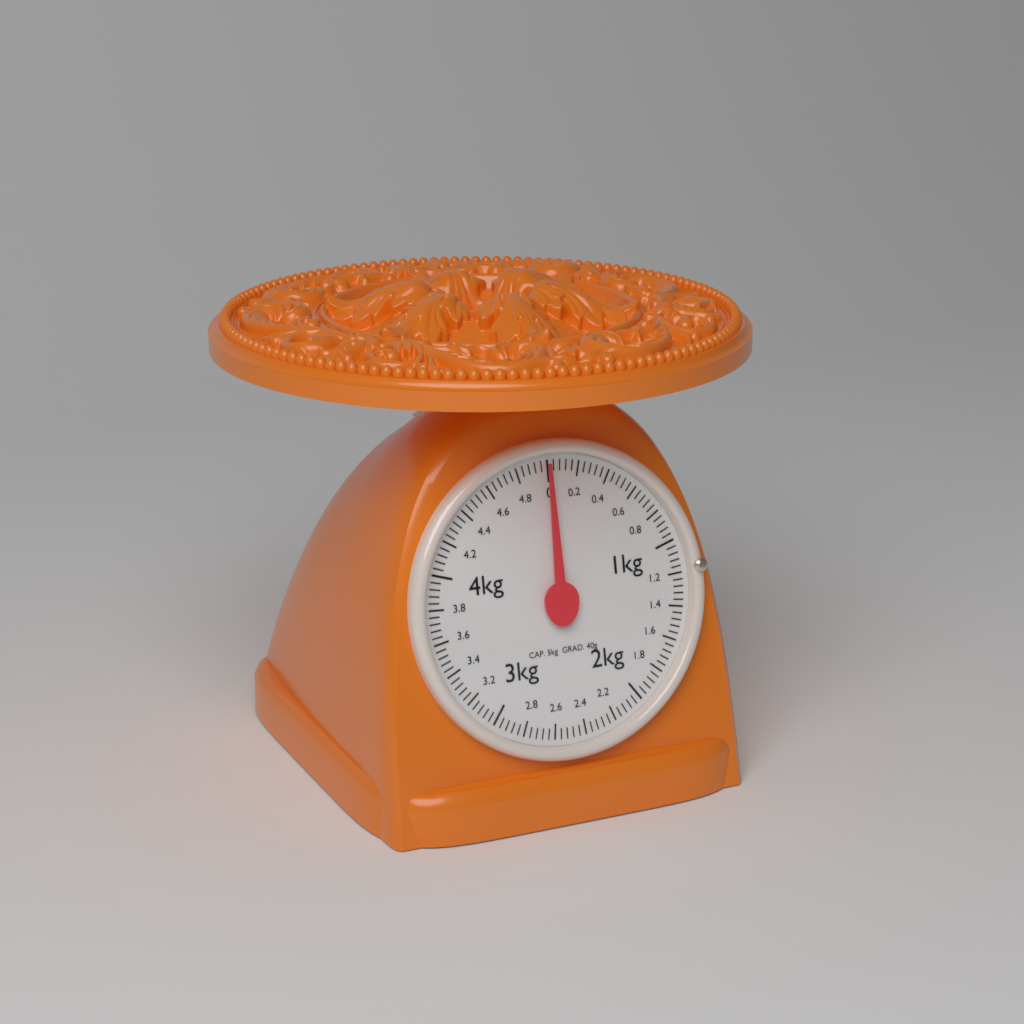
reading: 0.00 kg
